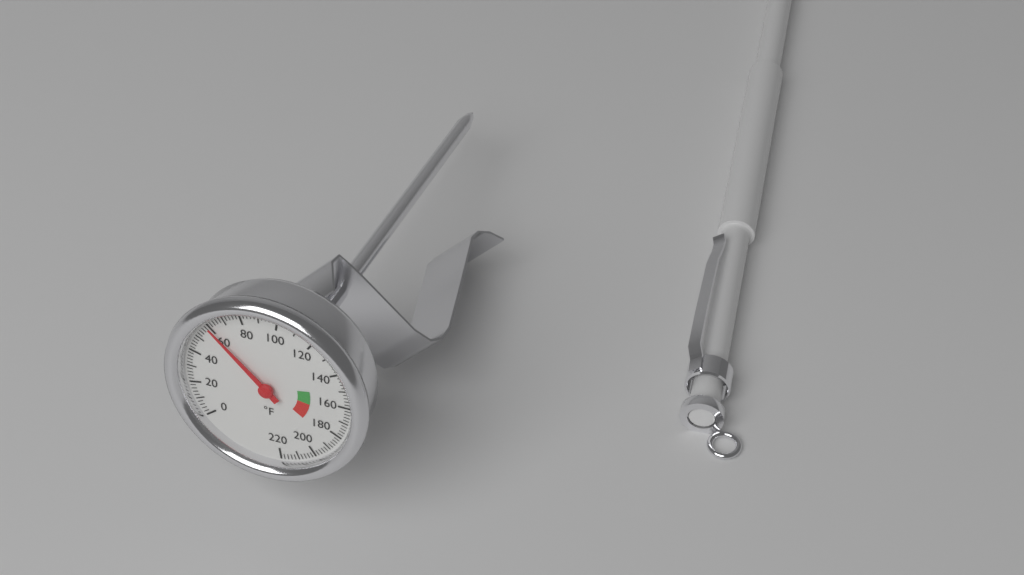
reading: 60 °F
